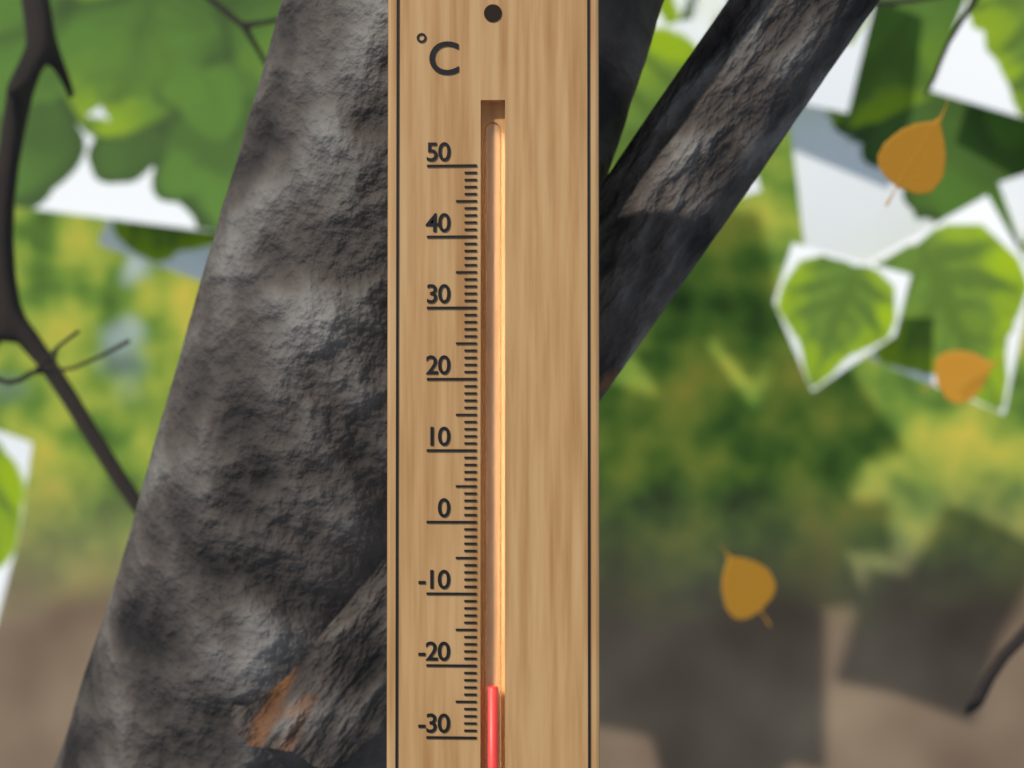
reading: -23 °C
